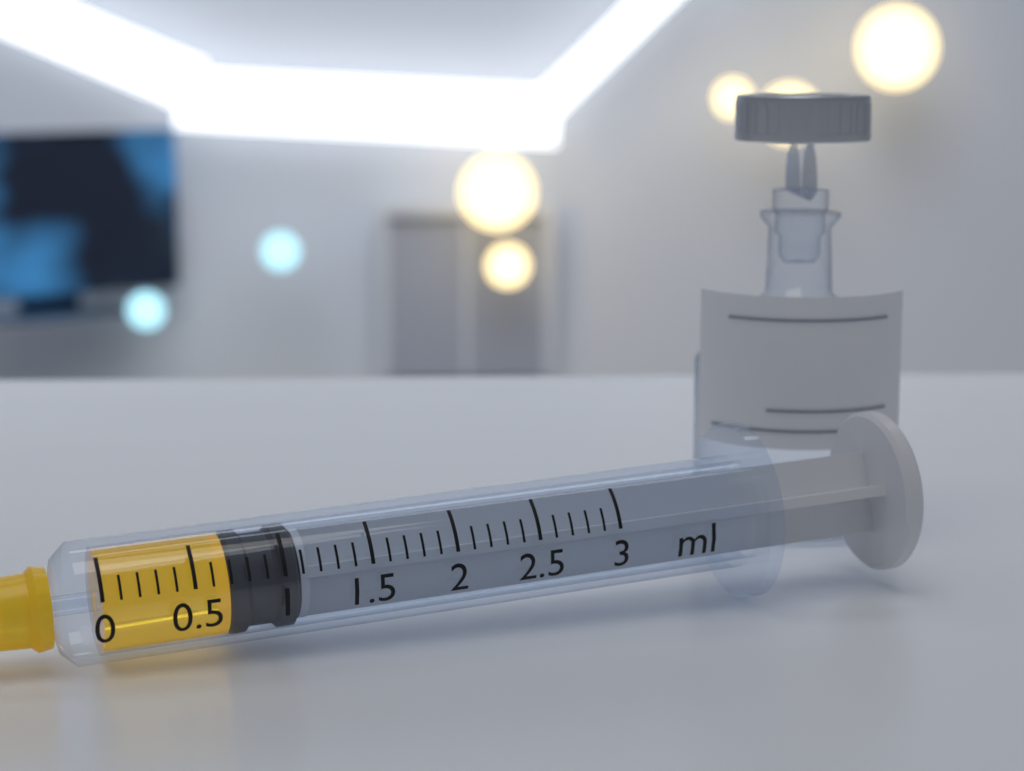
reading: 0.7 ml
